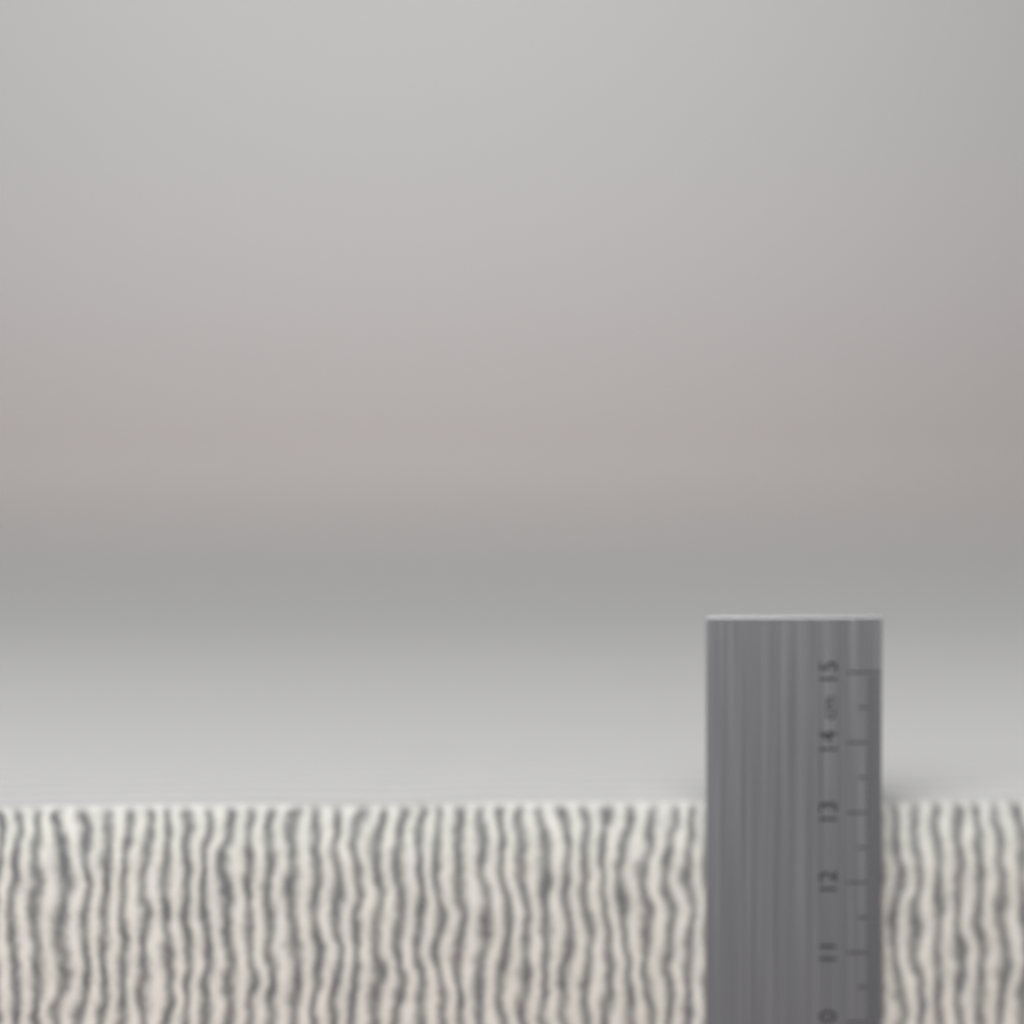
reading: 13.1 cm
